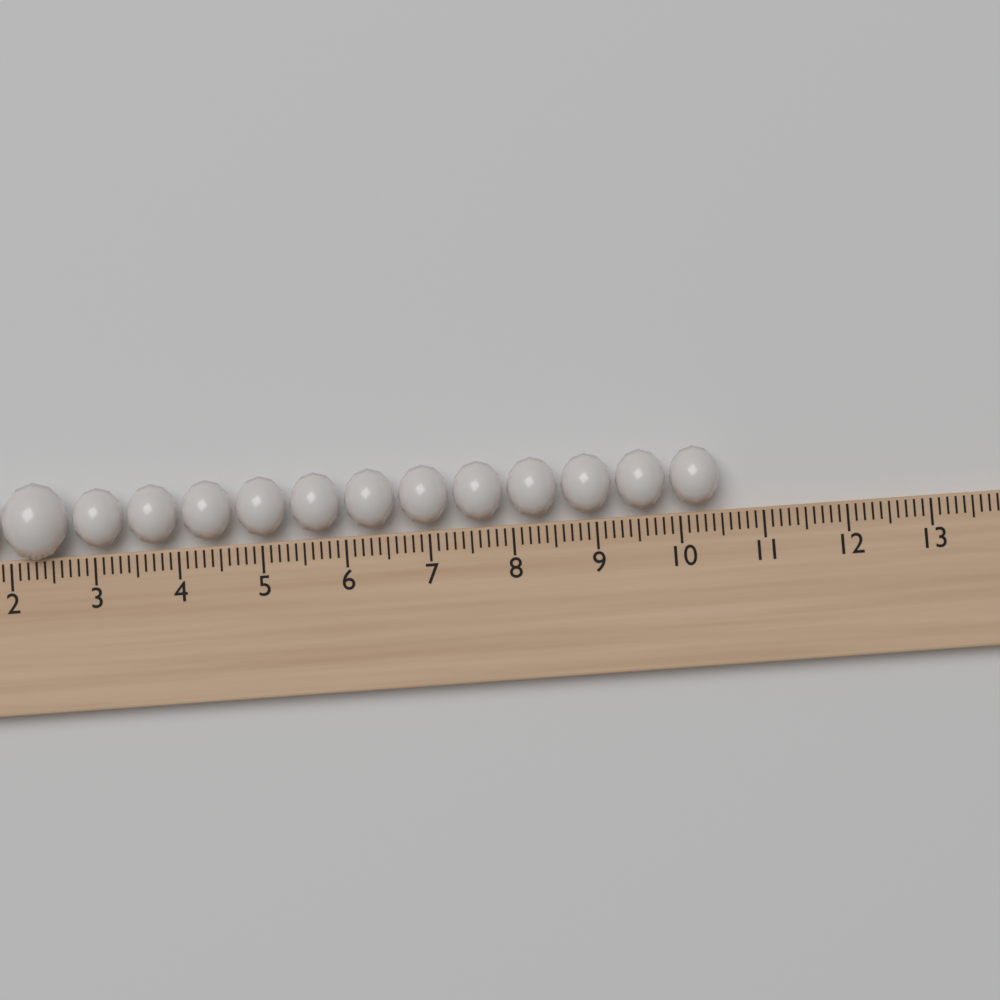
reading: 10.5 (no unit)
